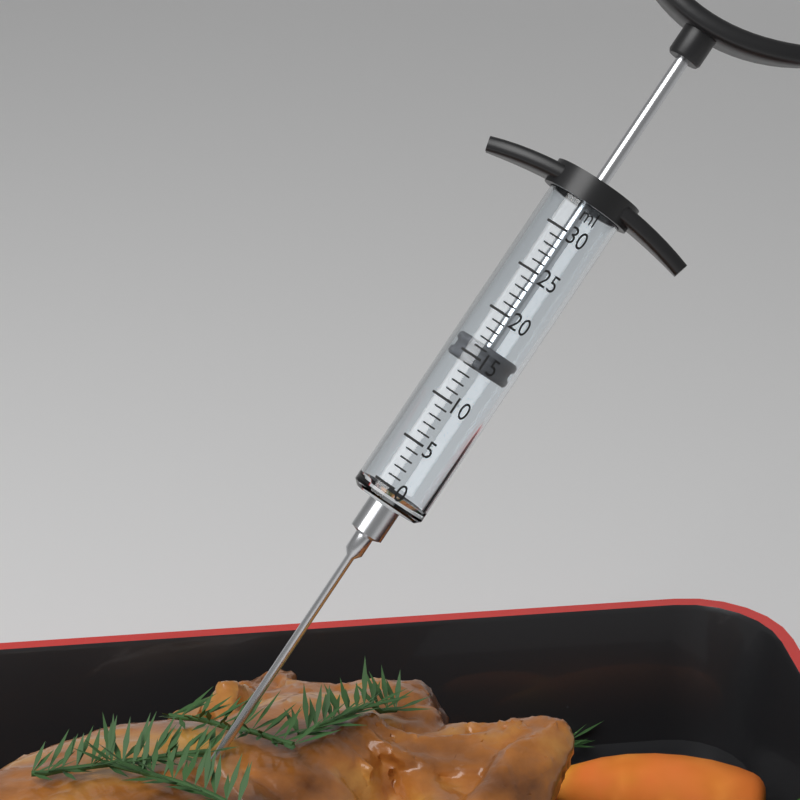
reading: 14 ml
